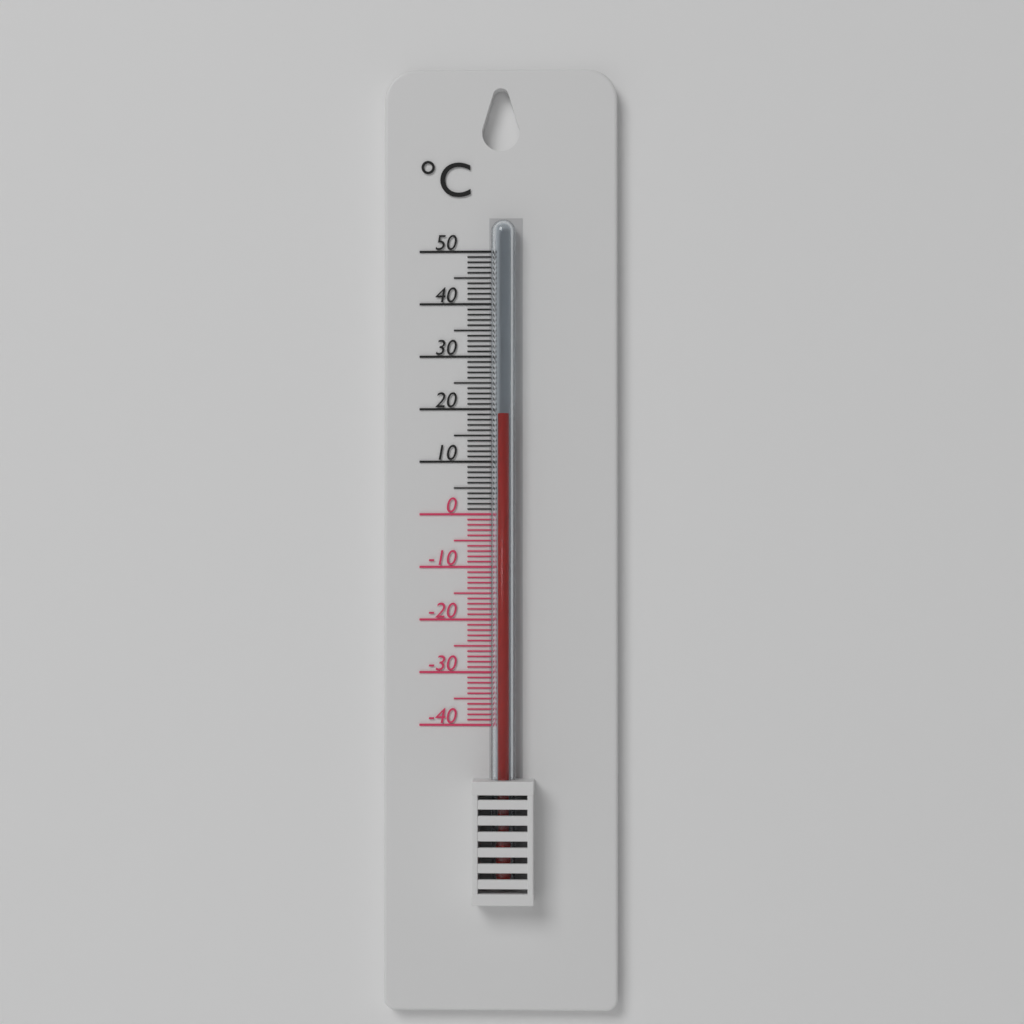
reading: 19 °C
